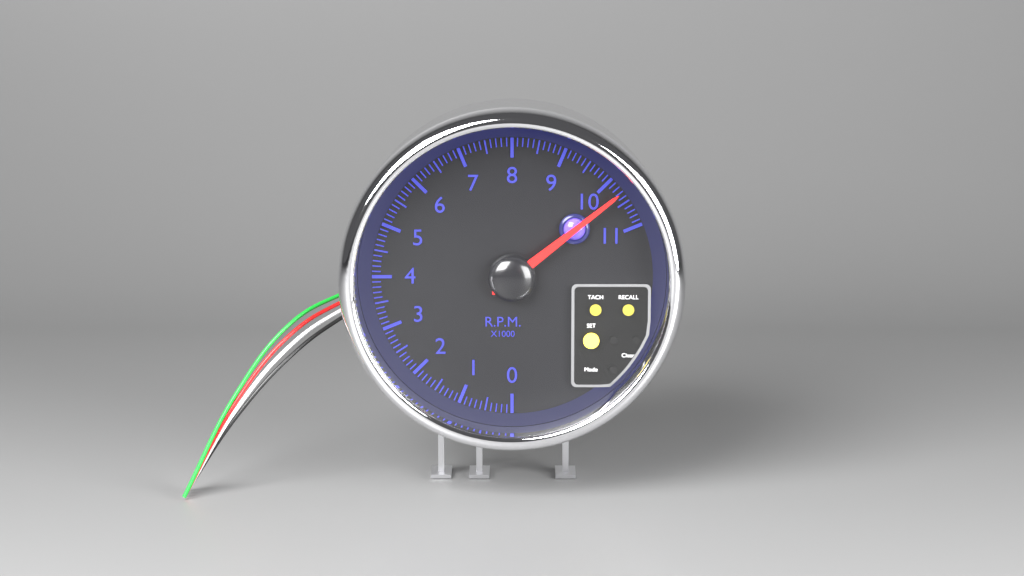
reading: 10.3 rpm x1000
